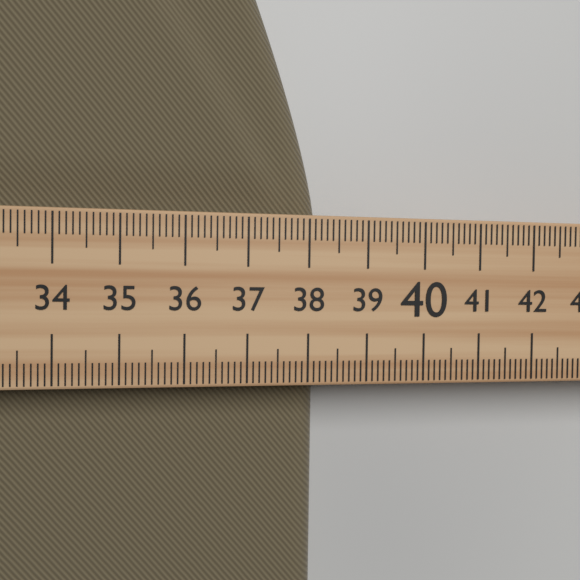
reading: 38.3 (no unit)
